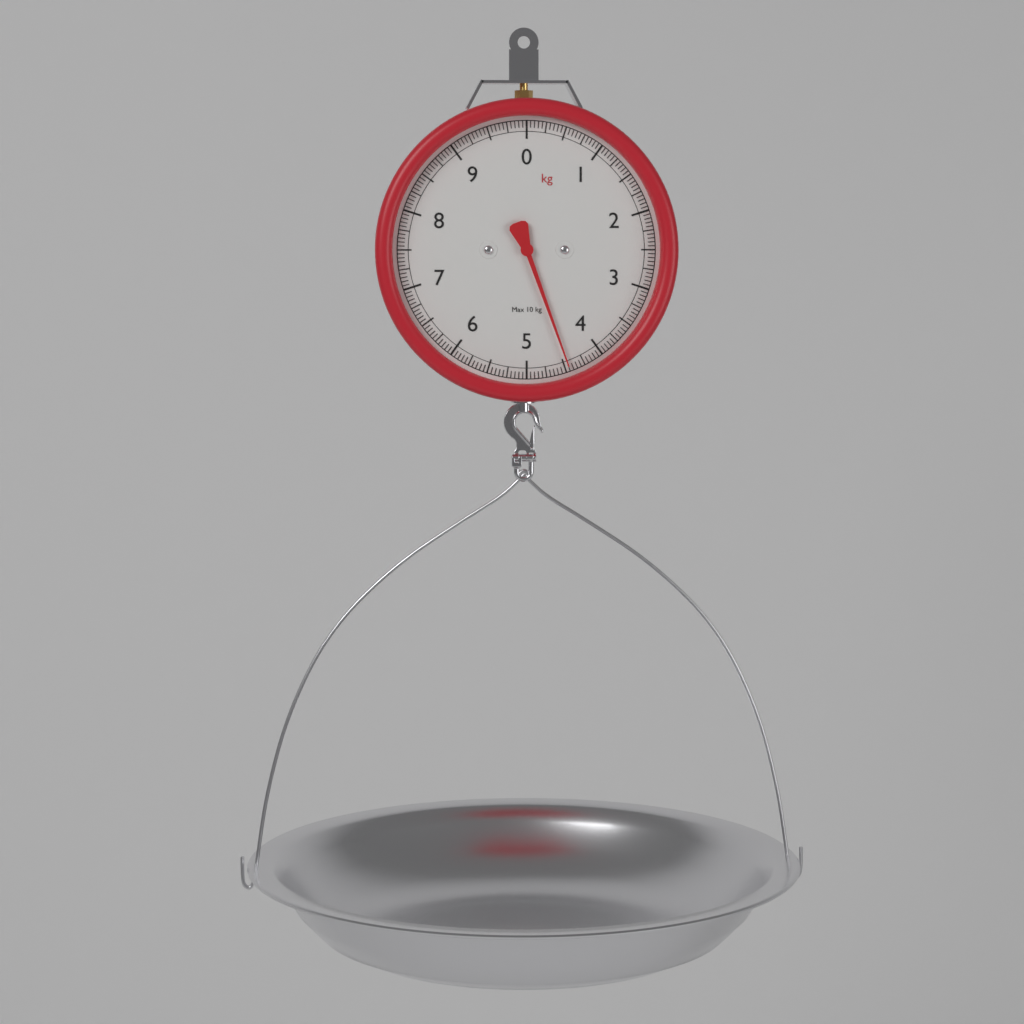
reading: 4.45 kg
